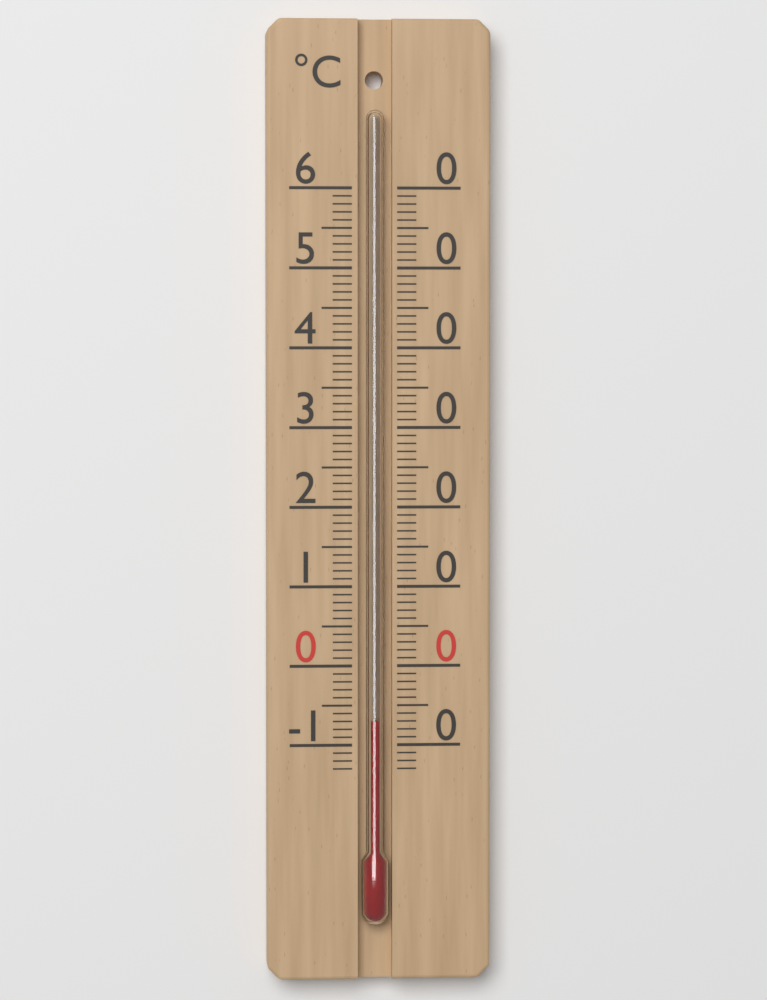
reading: -7 °C
